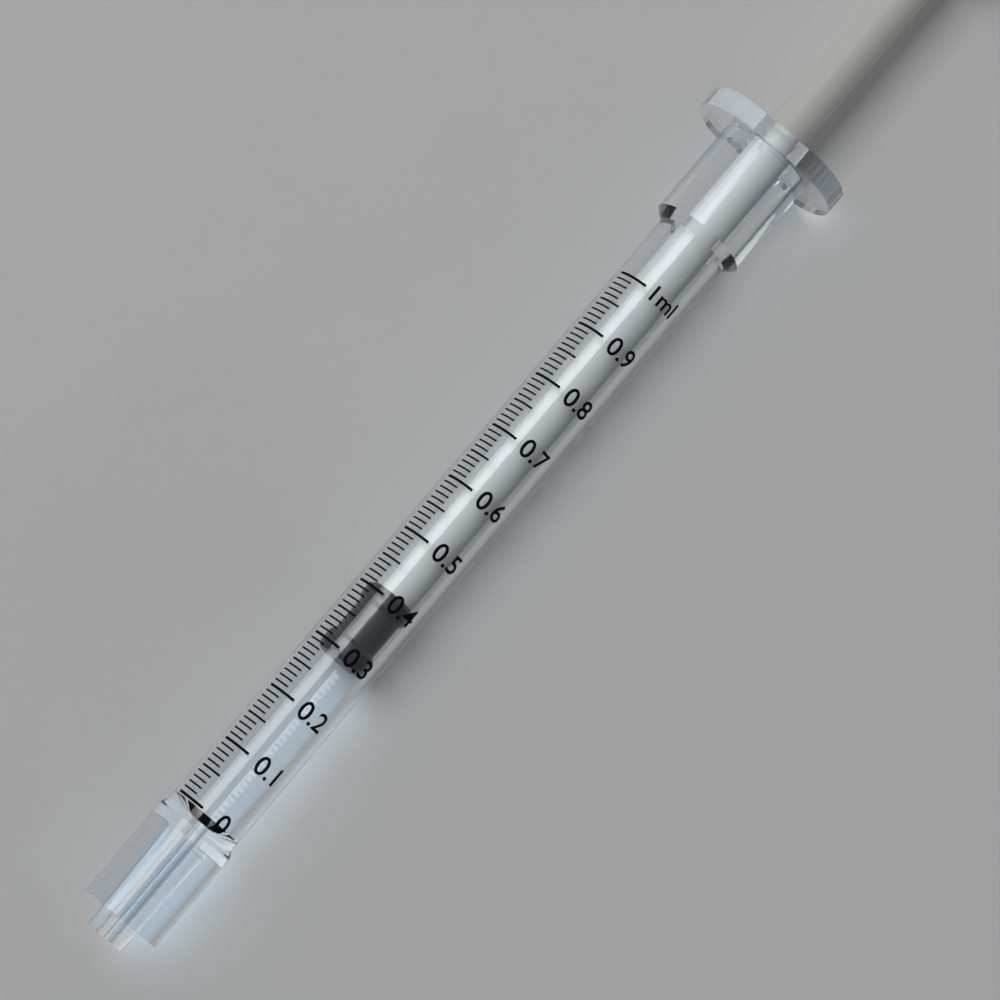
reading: 0.29 ml
